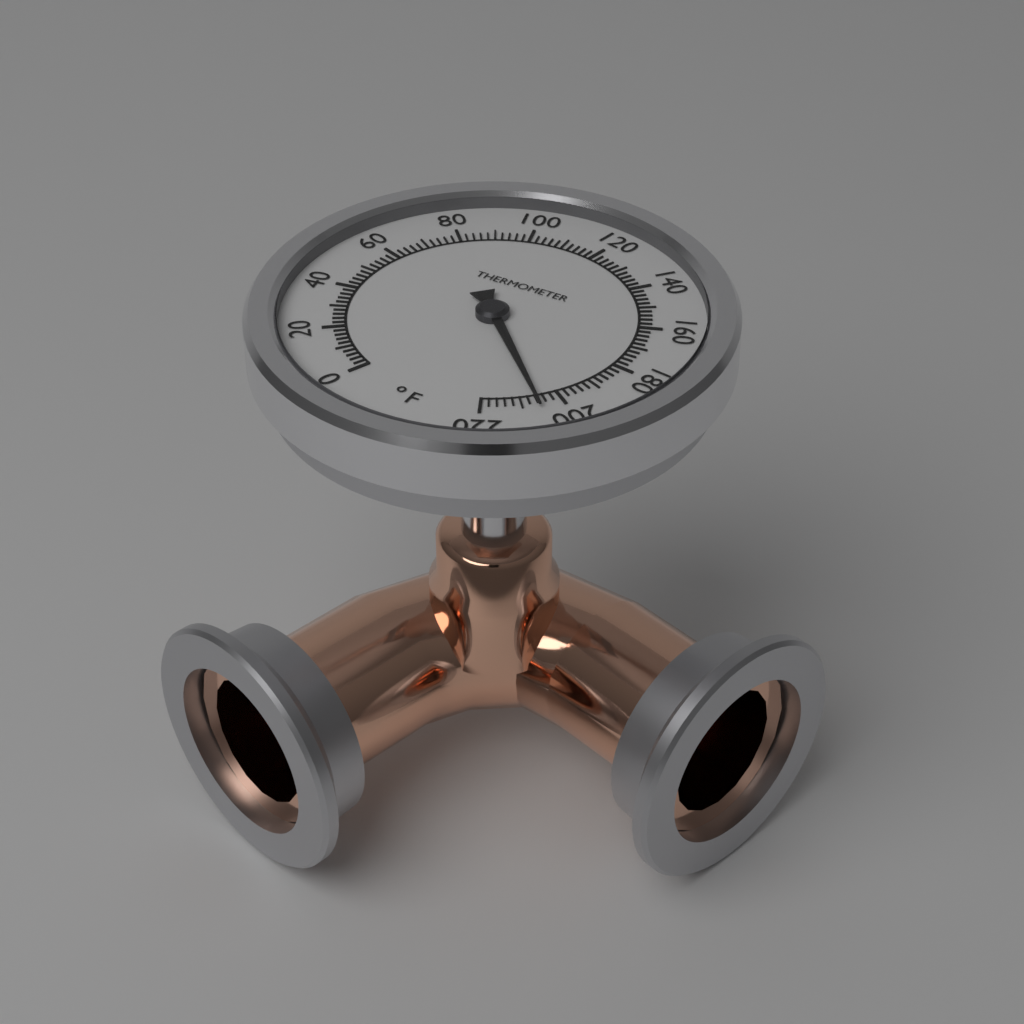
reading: 206 °F
